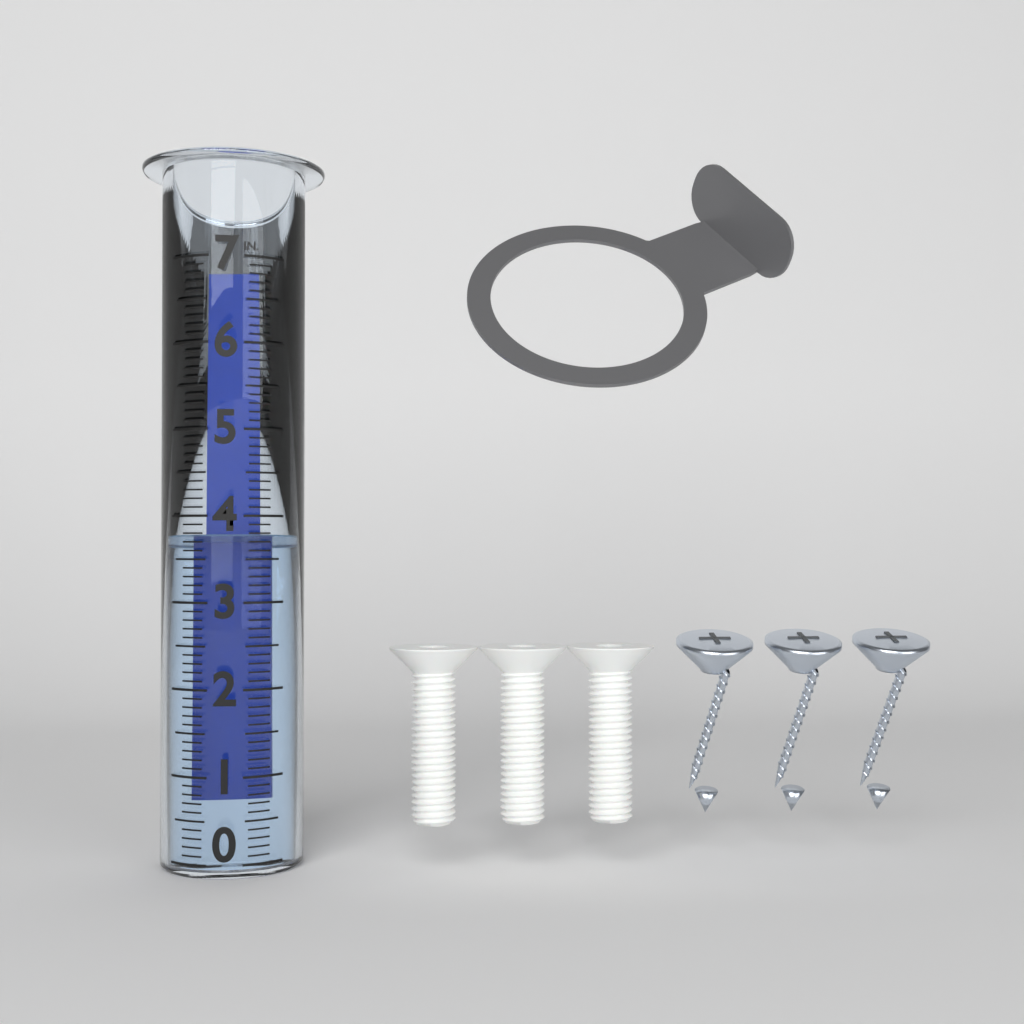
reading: 3.8 in
